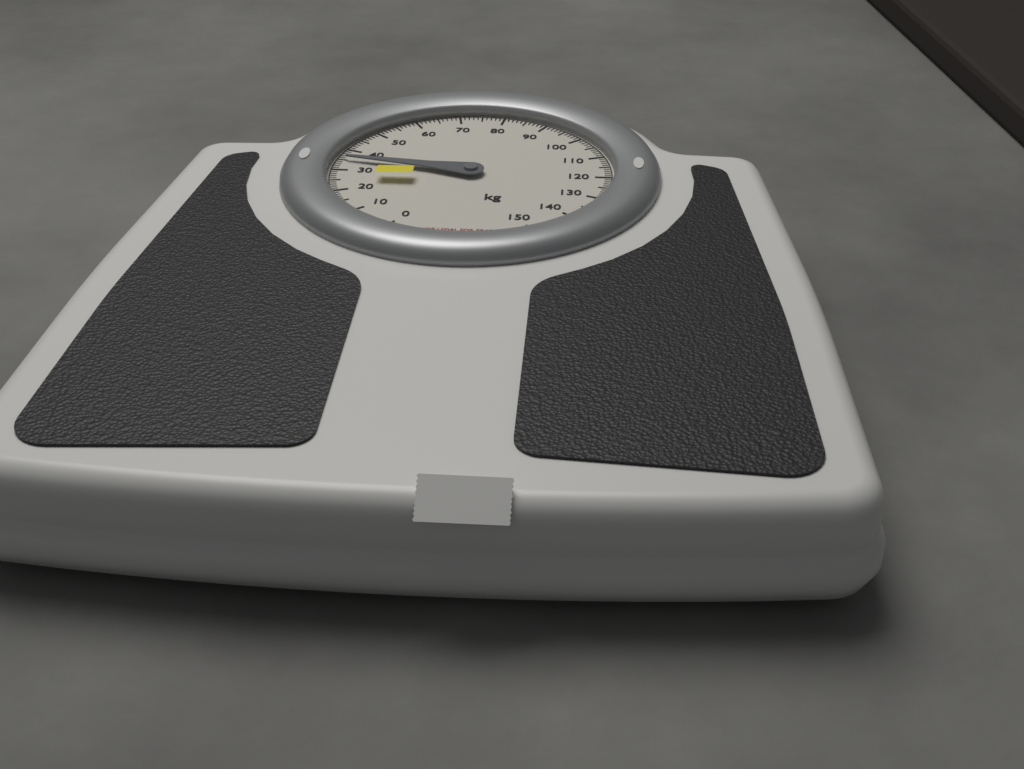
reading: 35 kg
